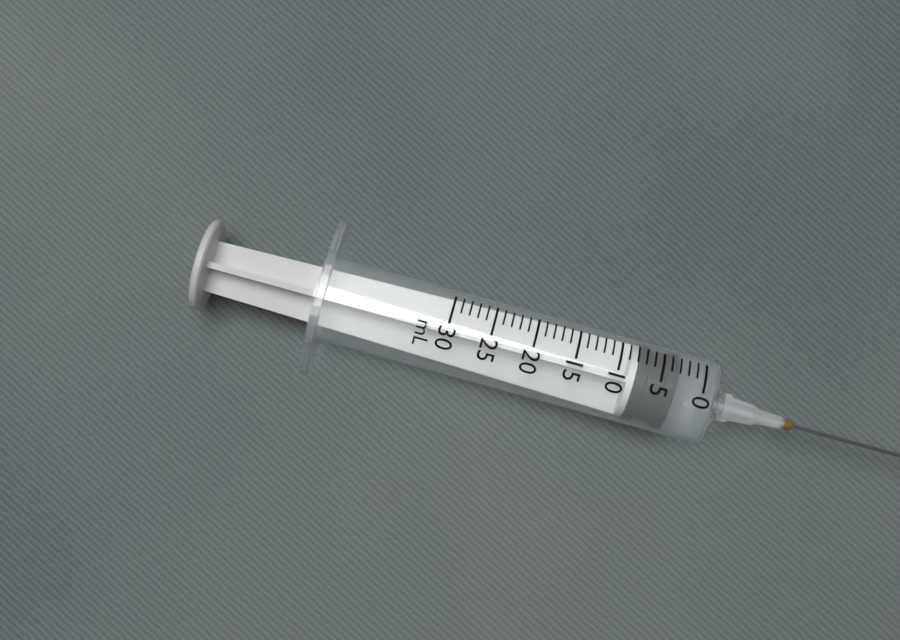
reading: 3 mL
